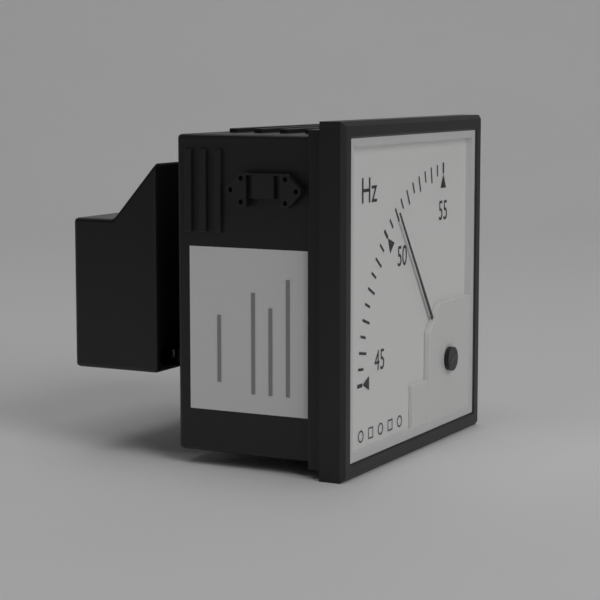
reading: 51.0 Hz
